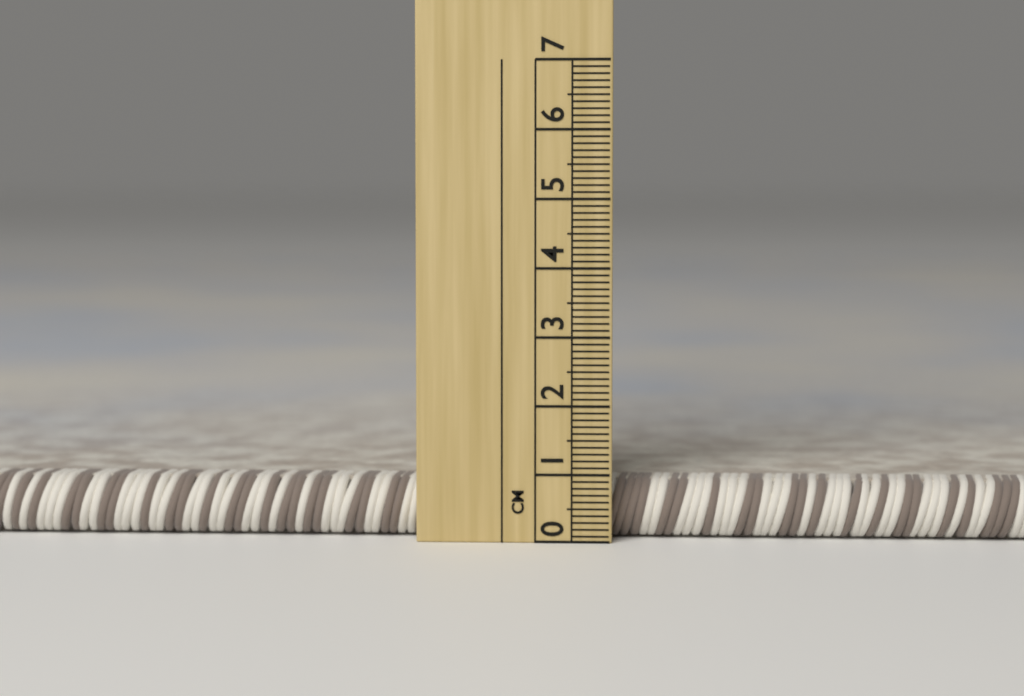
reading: 0.9 cm
